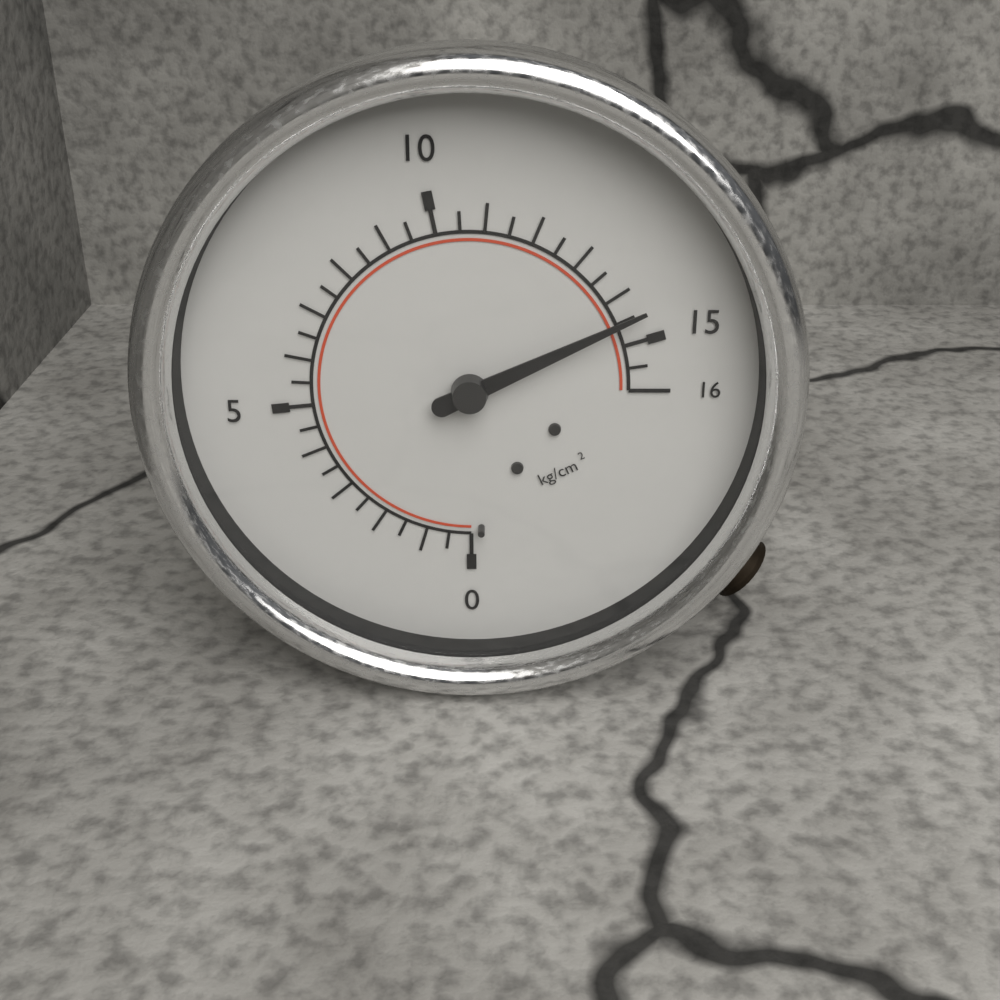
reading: 14.5 kg/cm²
